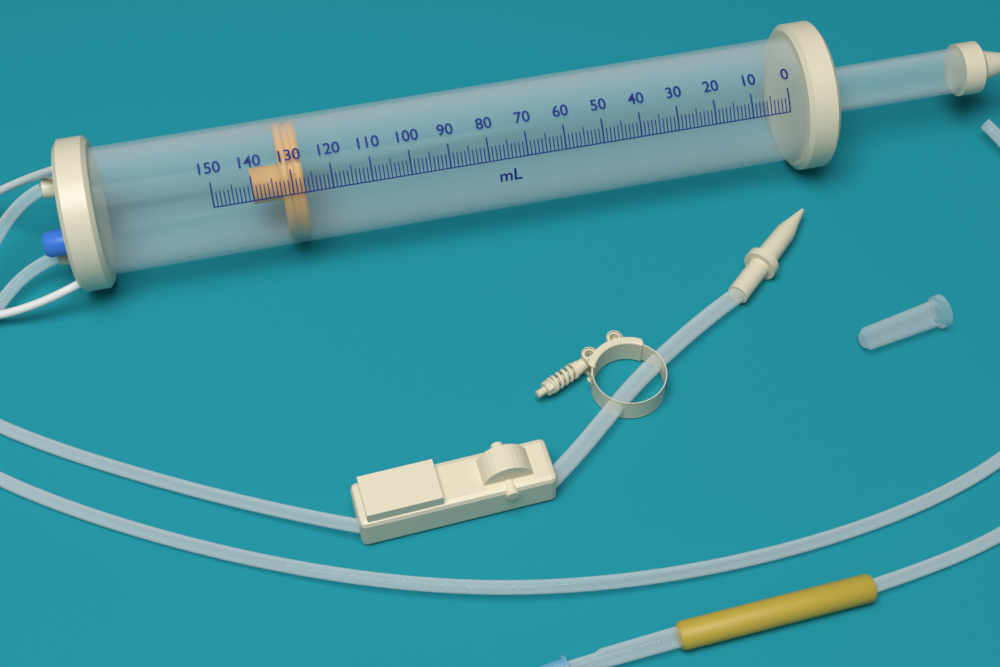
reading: 127 ml
